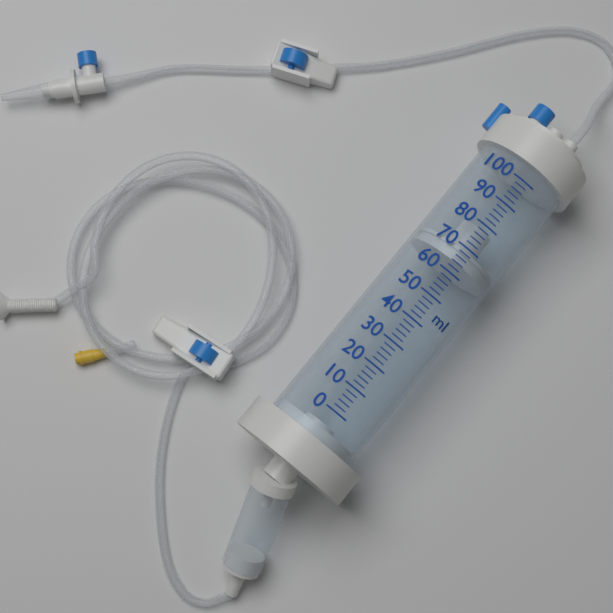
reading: 64 ml
